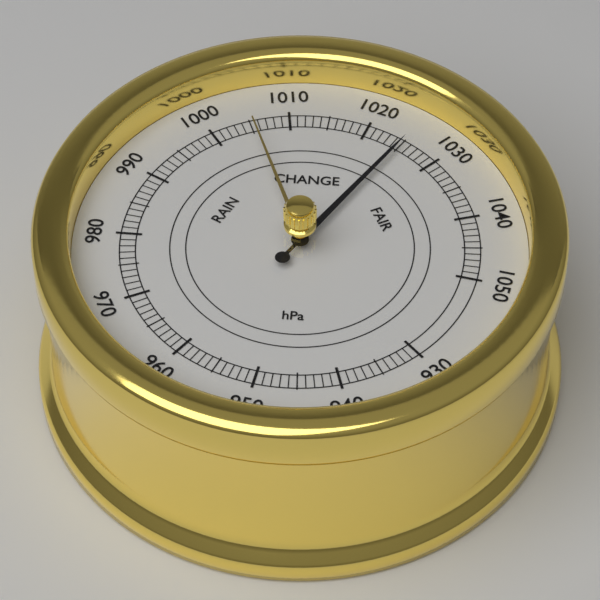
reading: 1025 hPa
